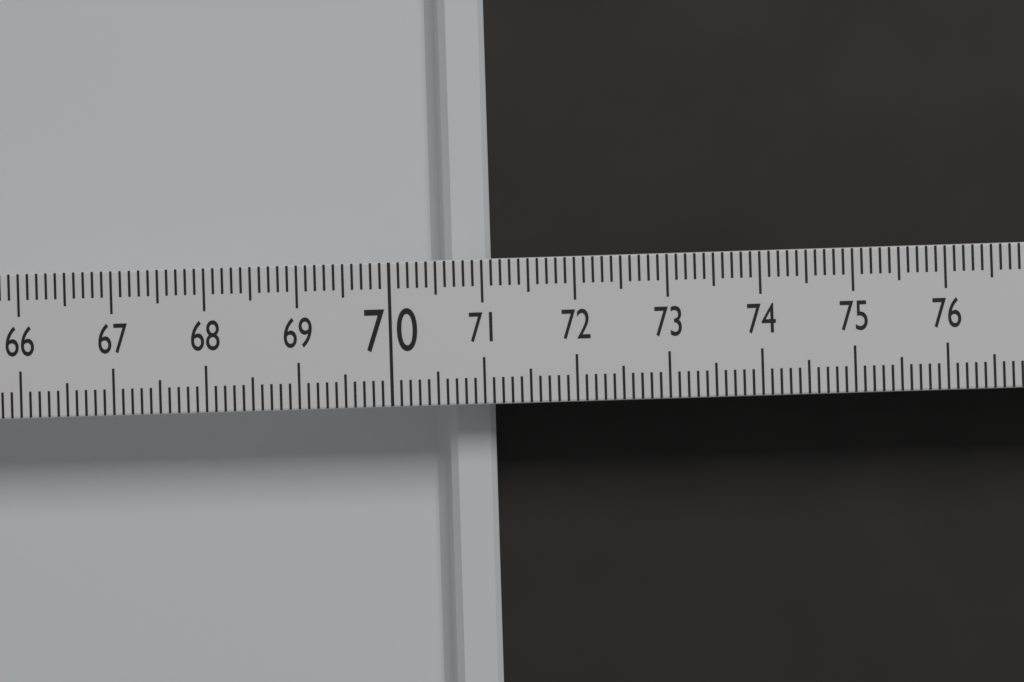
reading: 71.1 (no unit)
